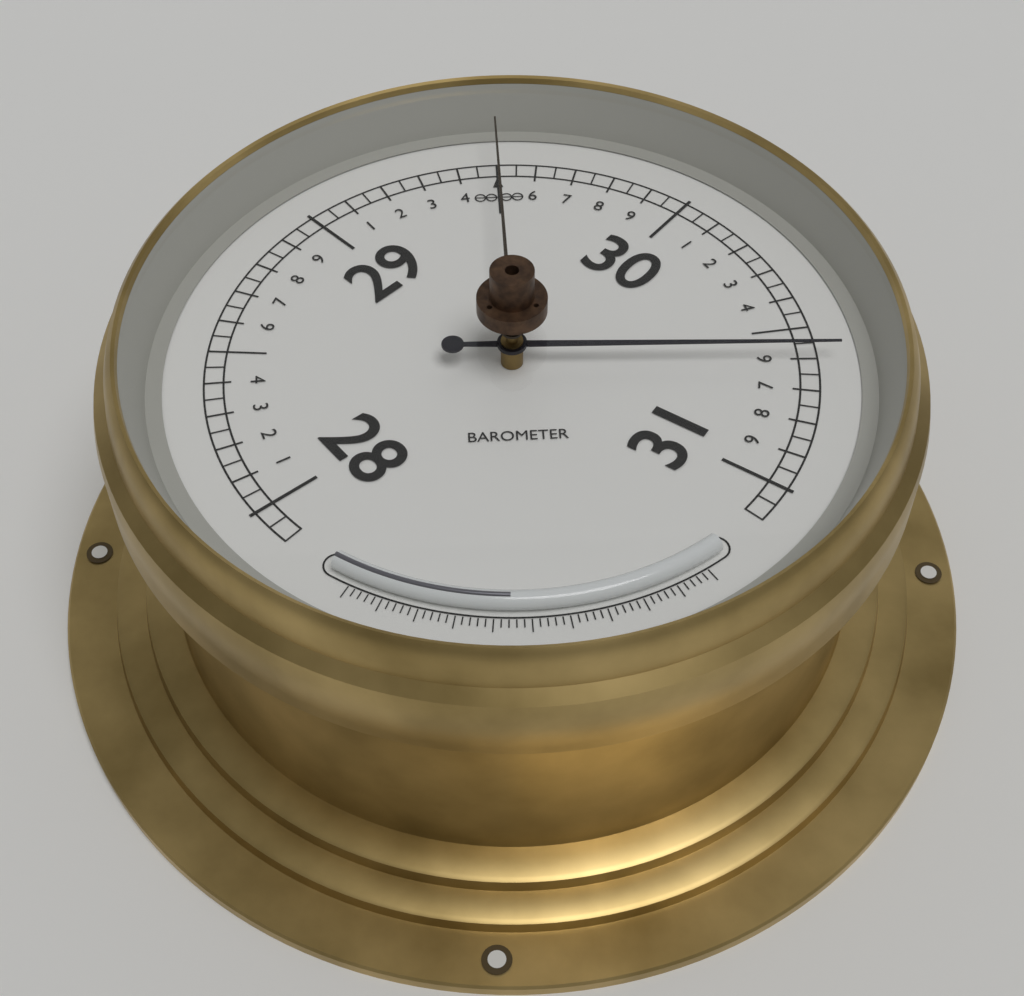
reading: 30.60 (no unit)
